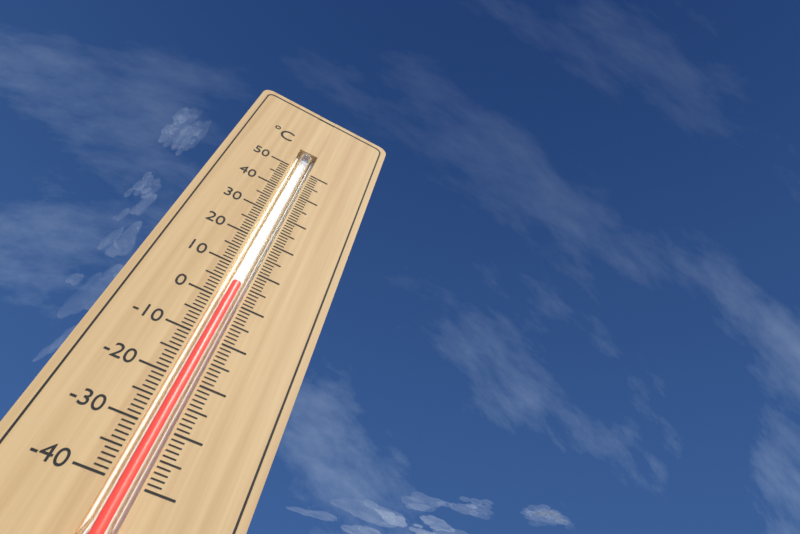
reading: 5 °C
